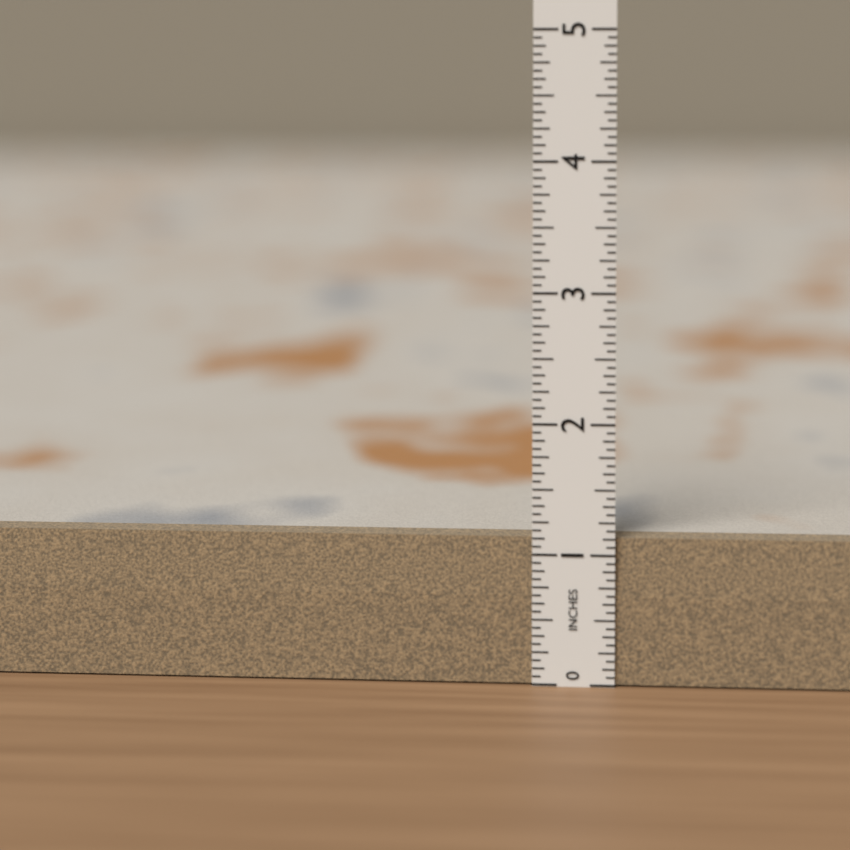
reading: 1.1250 in
